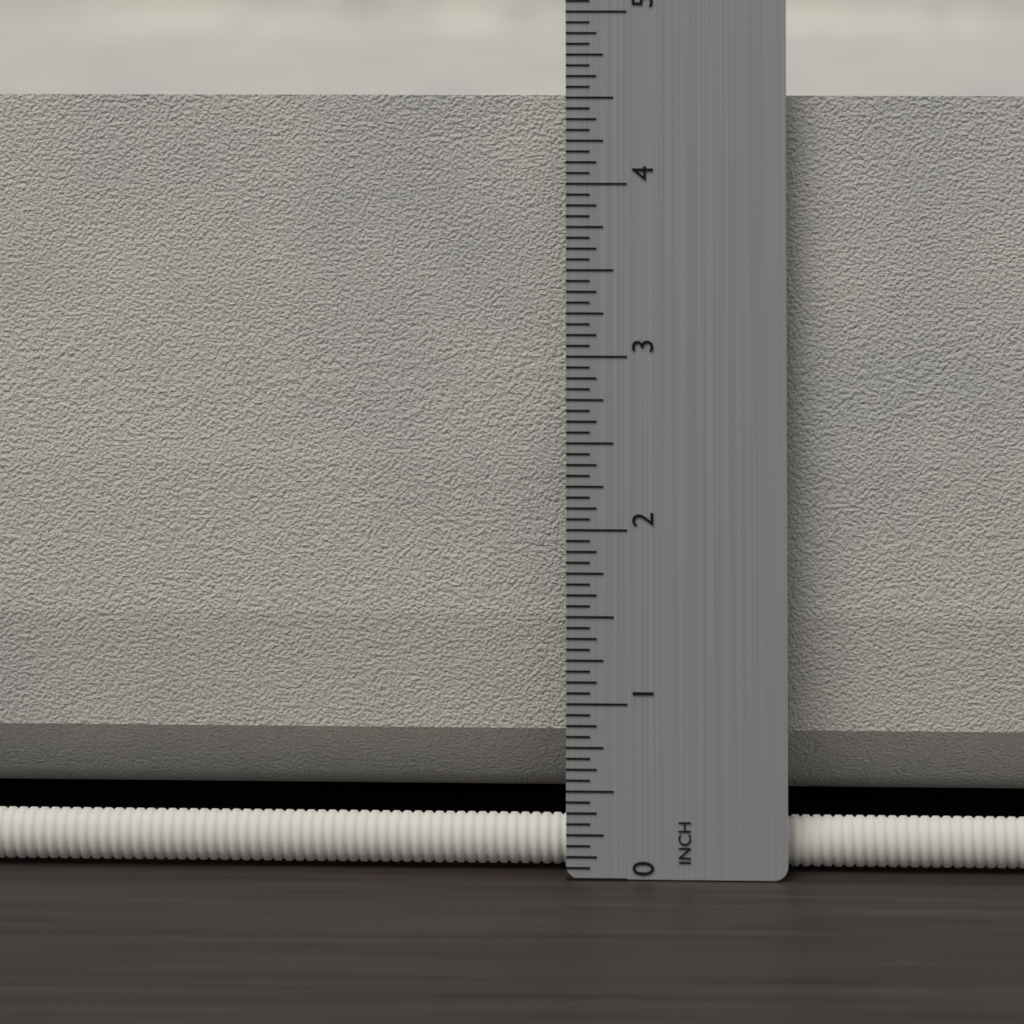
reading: 4.5000 in
